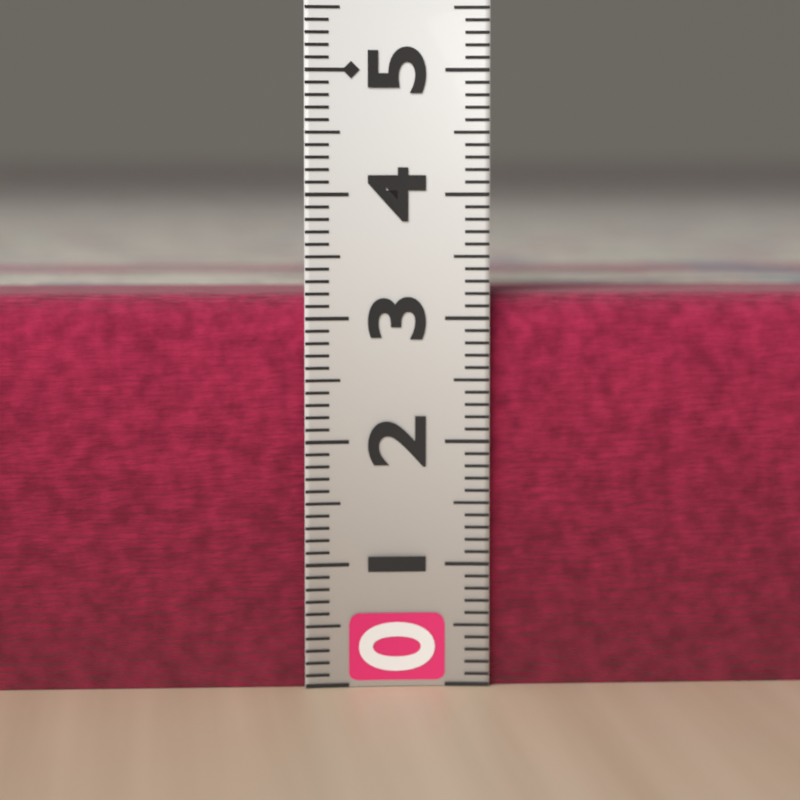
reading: 3.2 (no unit)
